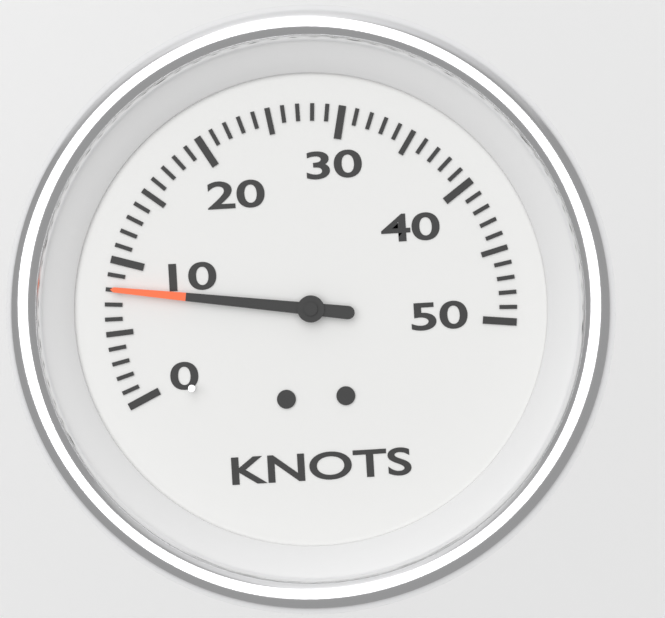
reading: 8 knots
